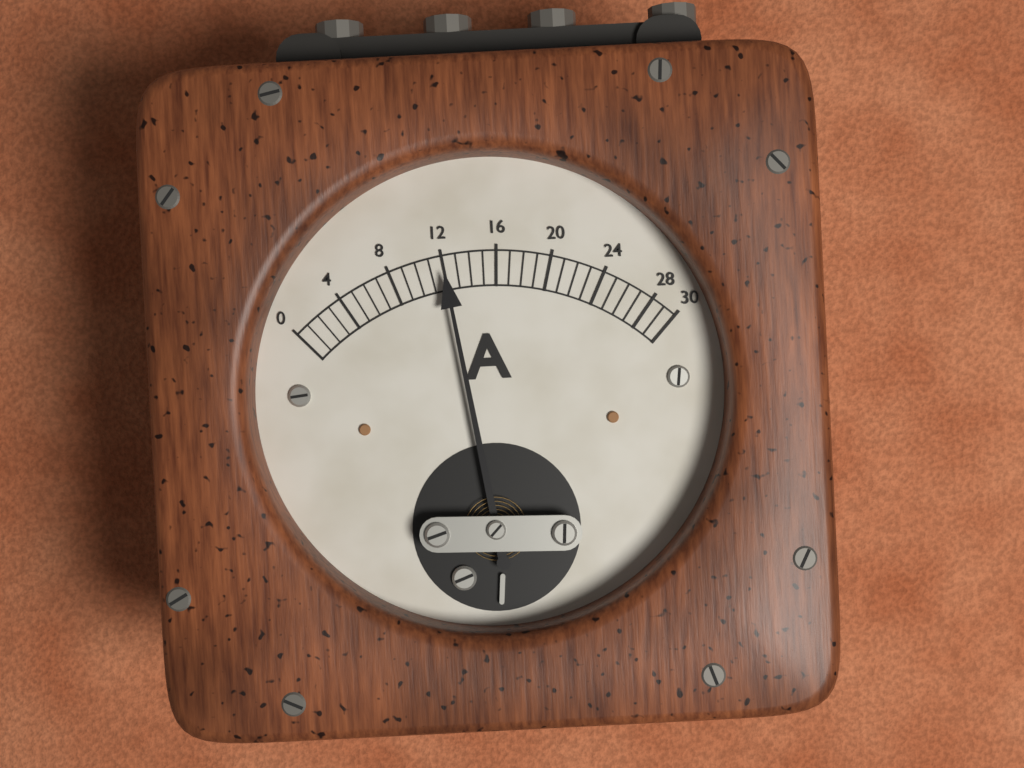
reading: 12 A
